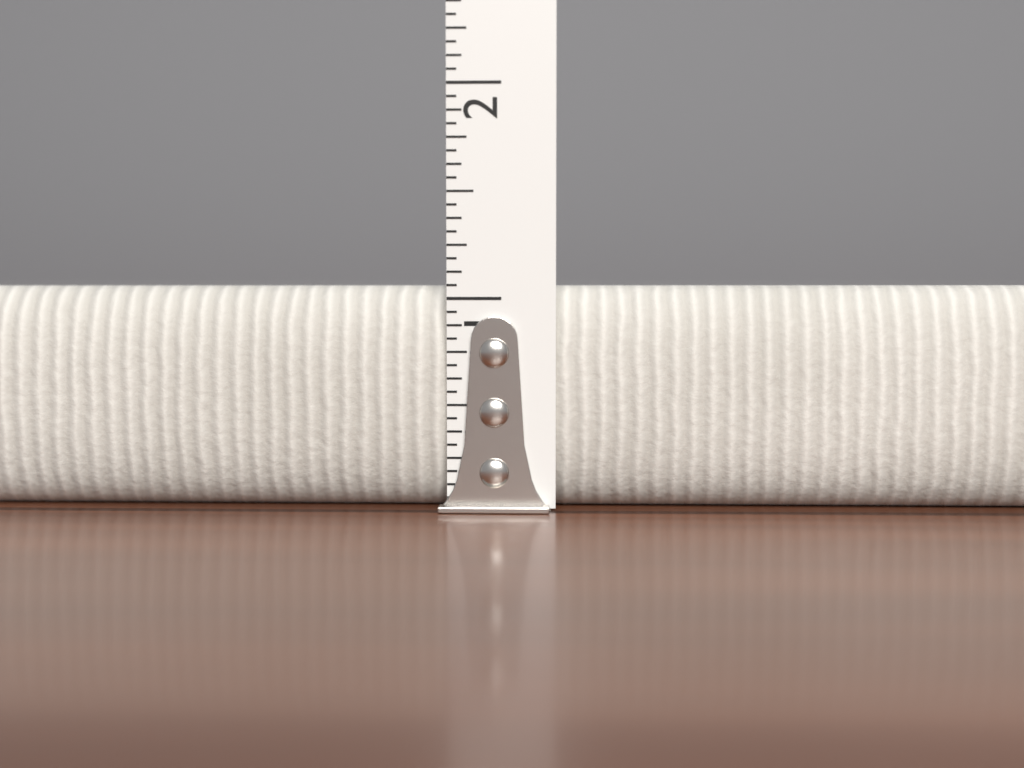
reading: 1.0625 in
